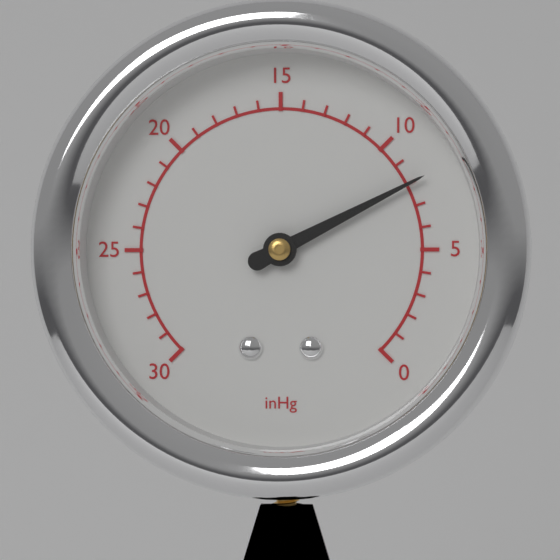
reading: 8 inHg
